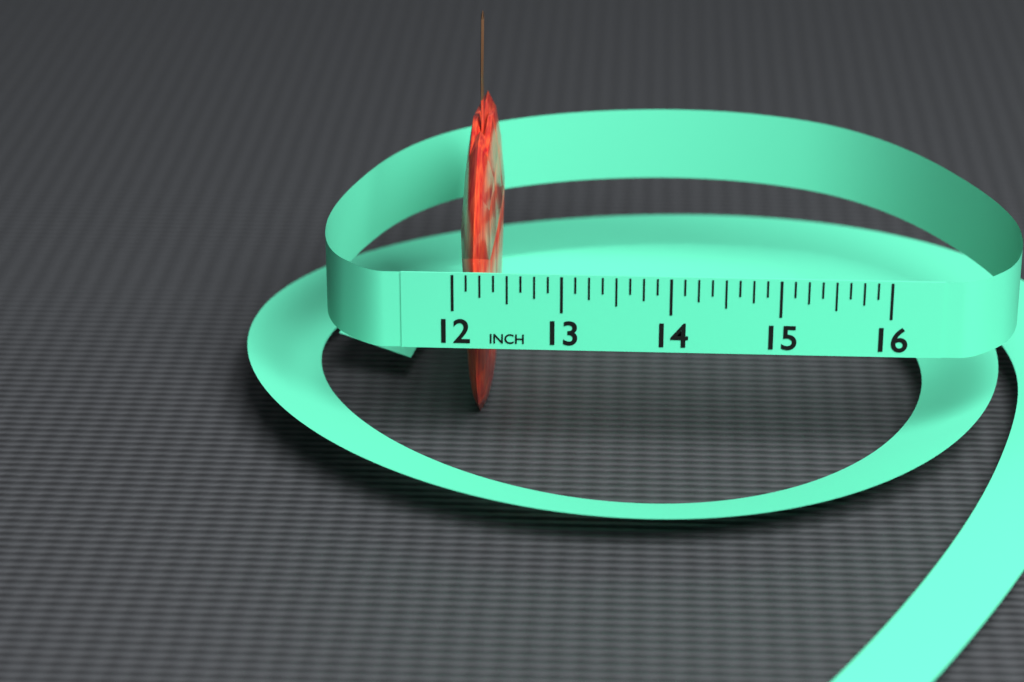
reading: 12.375 in
